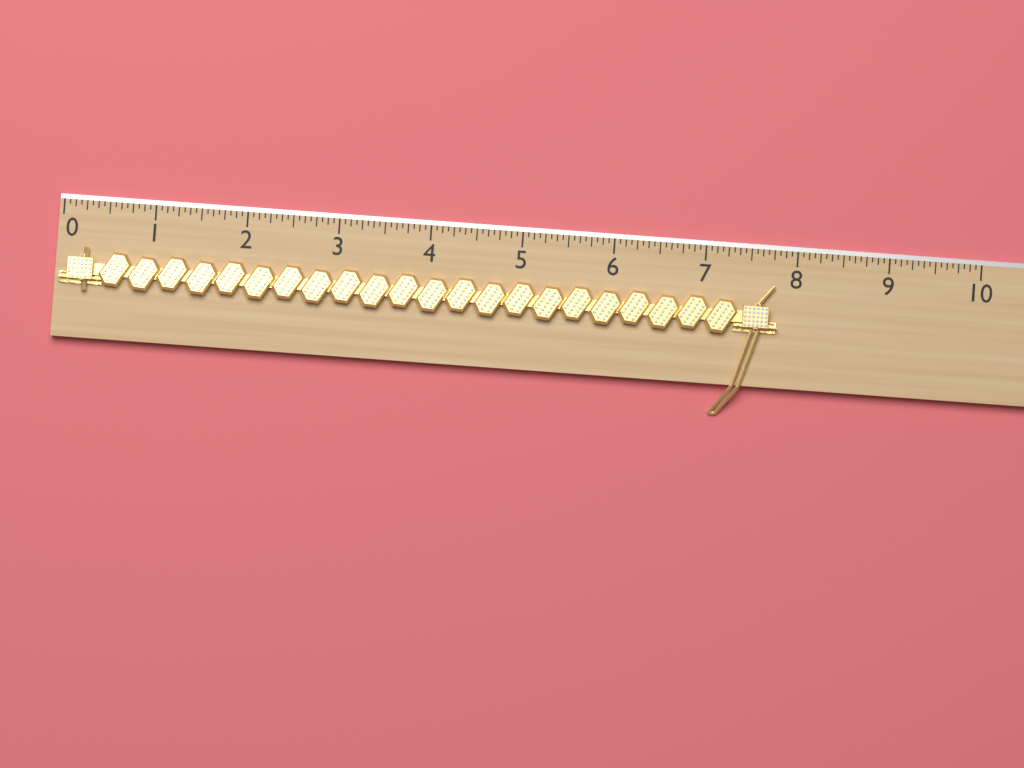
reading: 7.8125 (no unit)
